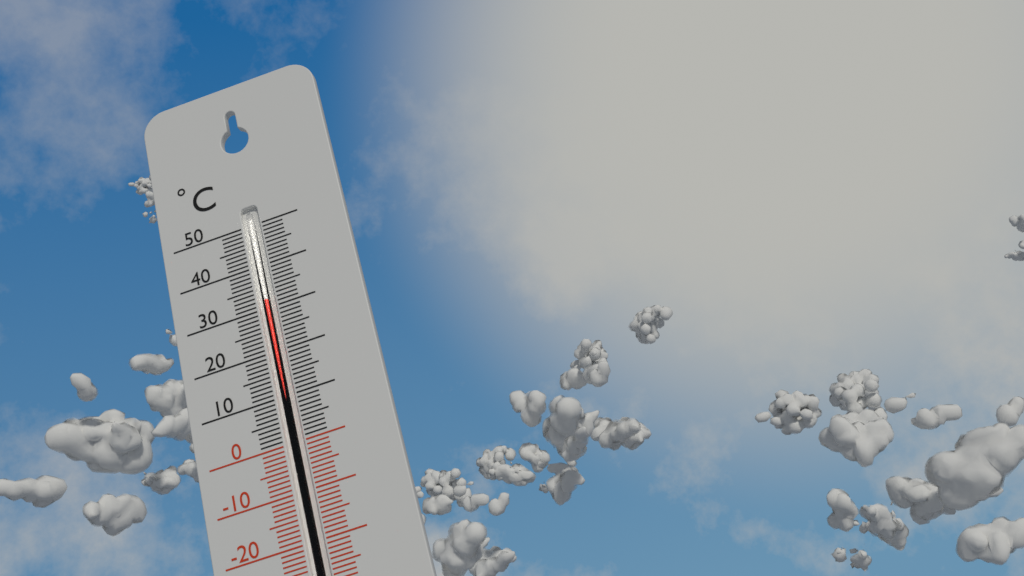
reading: 32 °C
